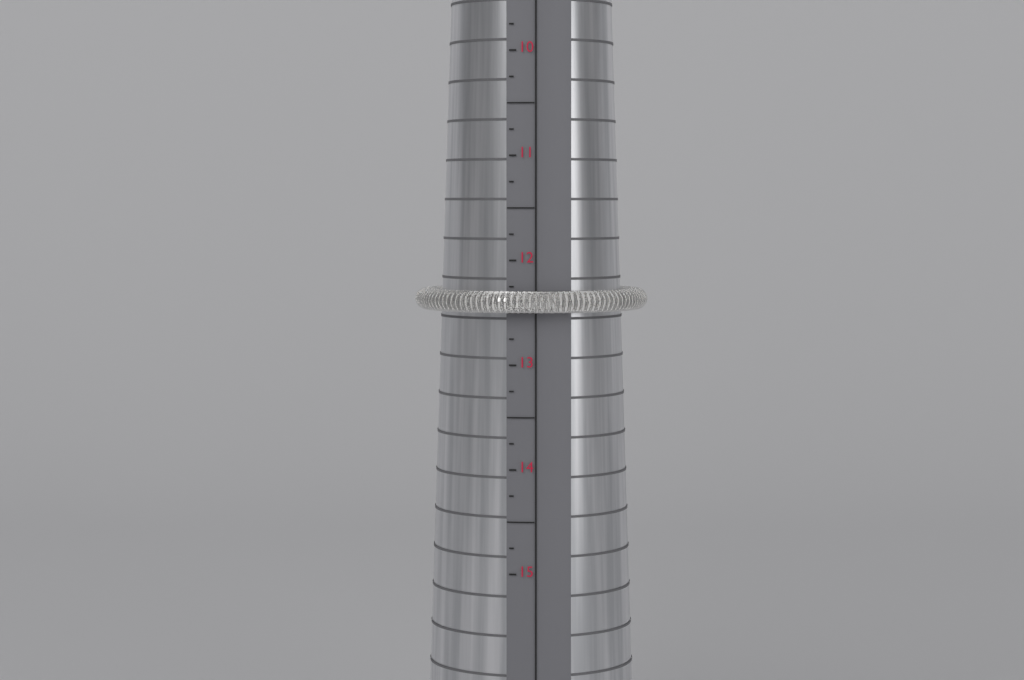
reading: 12.50 (no unit)
